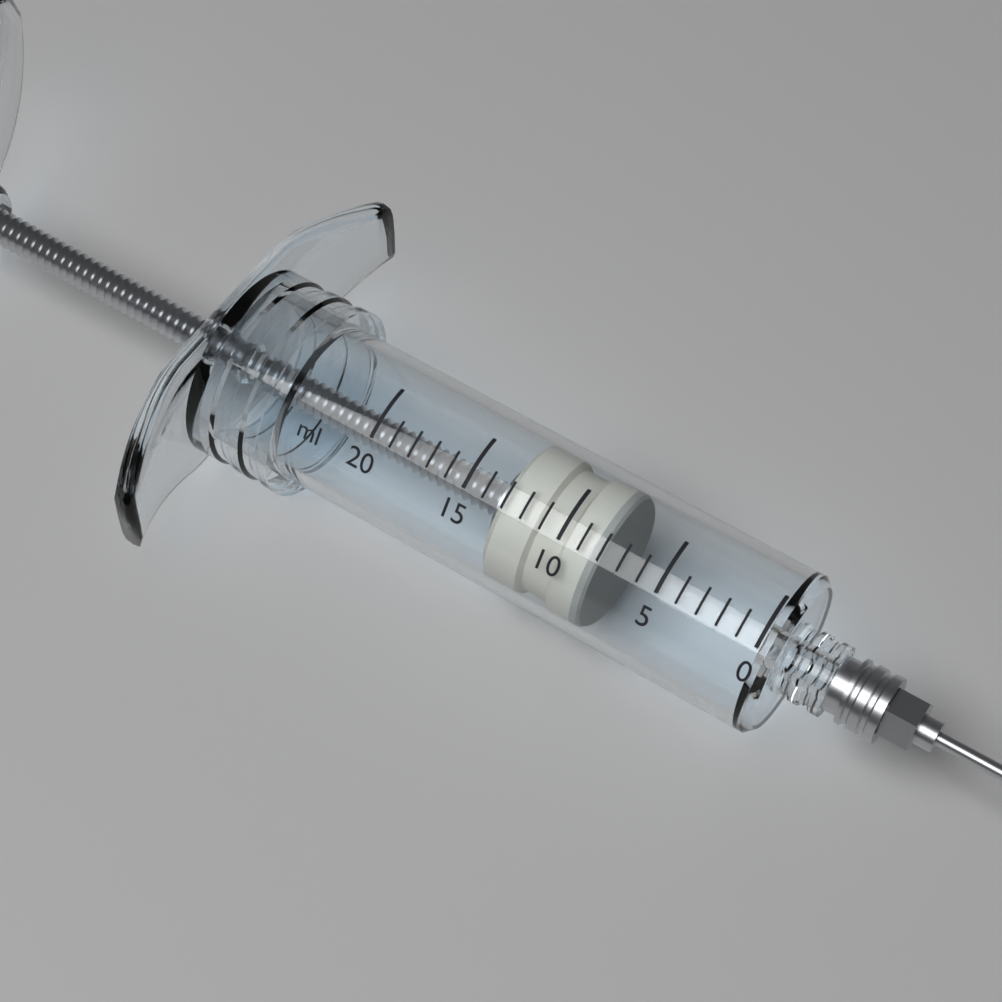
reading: 8 ml
